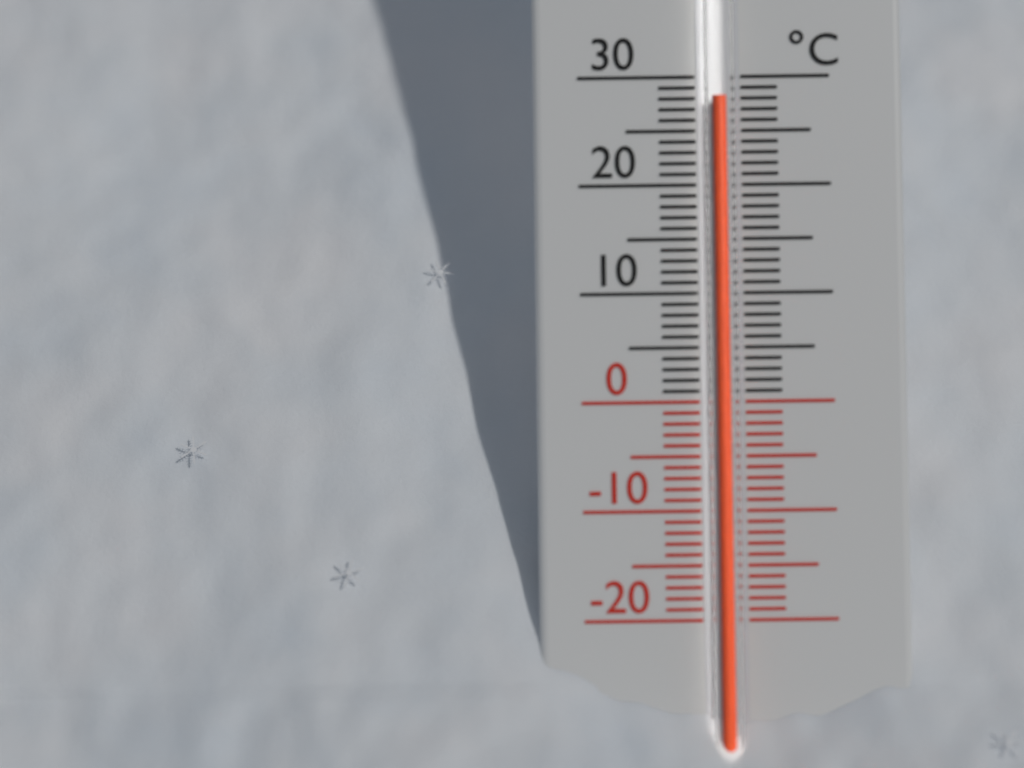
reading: 28 °C
